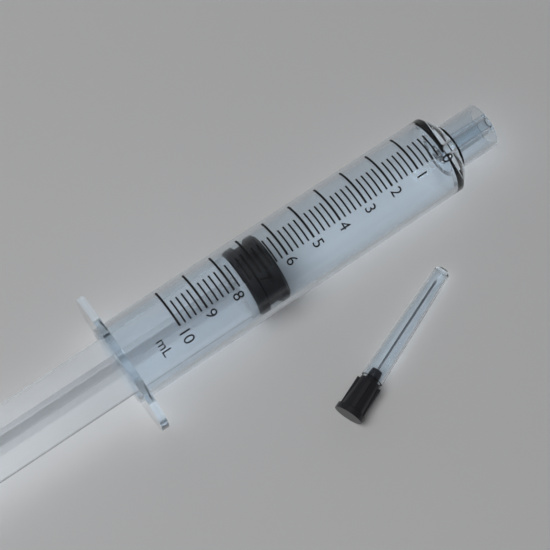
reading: 6.4 ml
